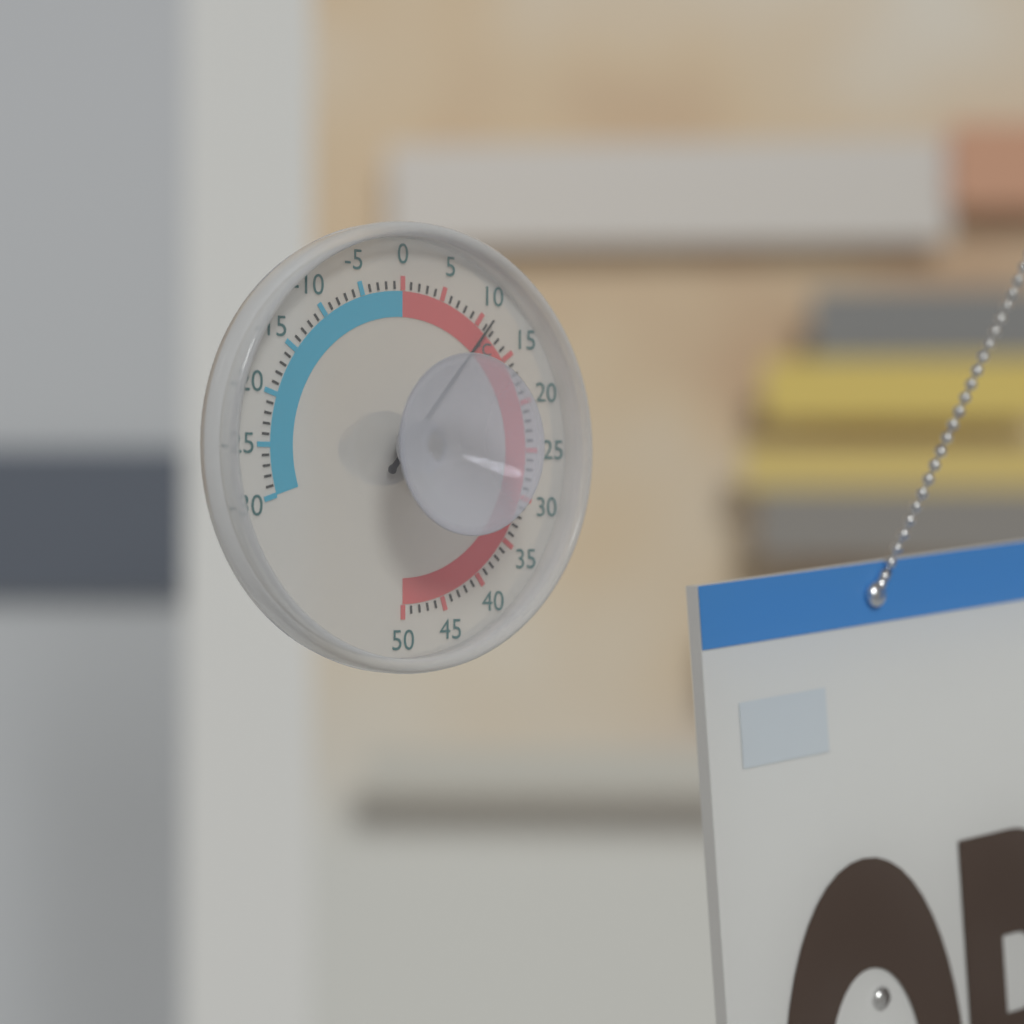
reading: 11 °C
